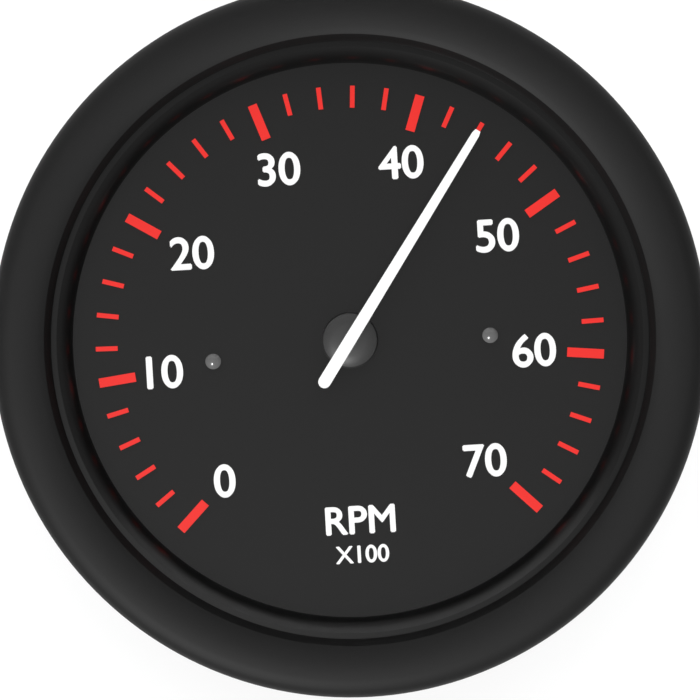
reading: 44 RPM x100
